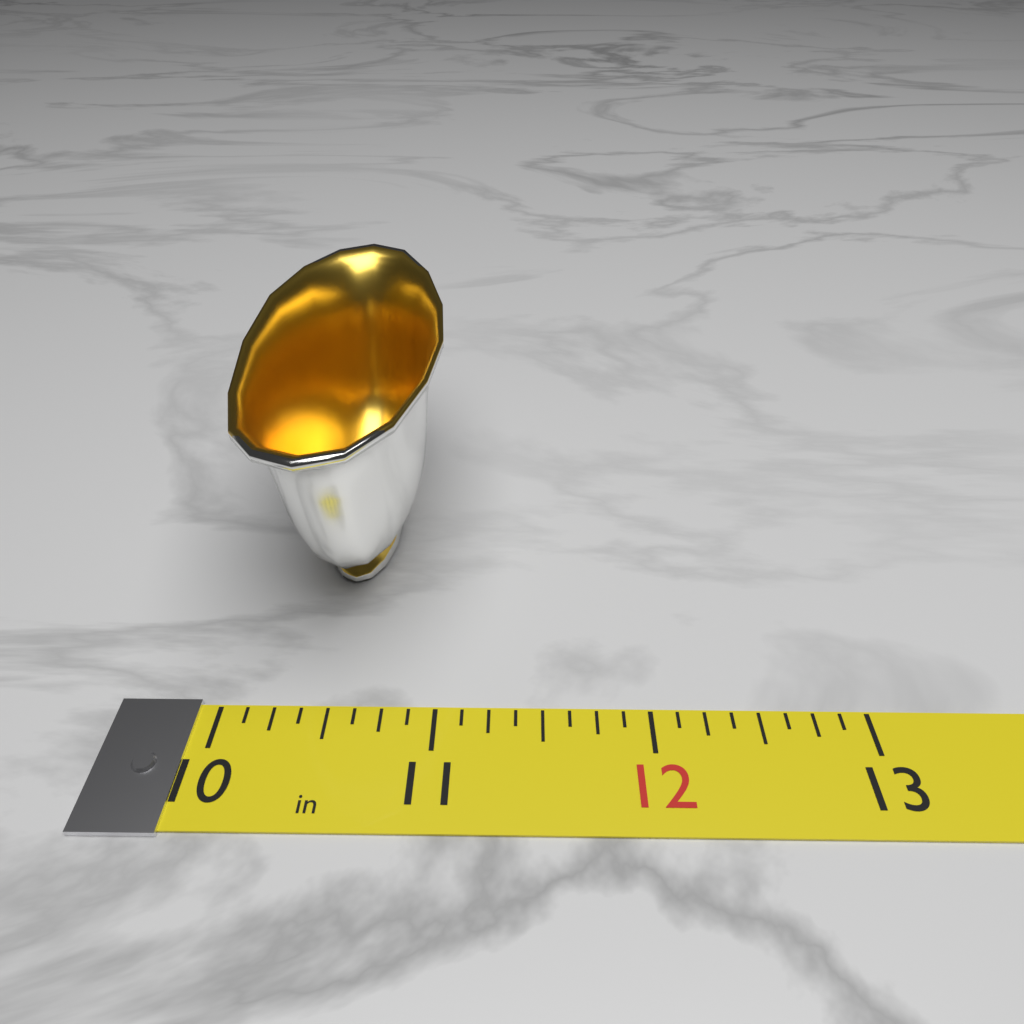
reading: 11.000 in
